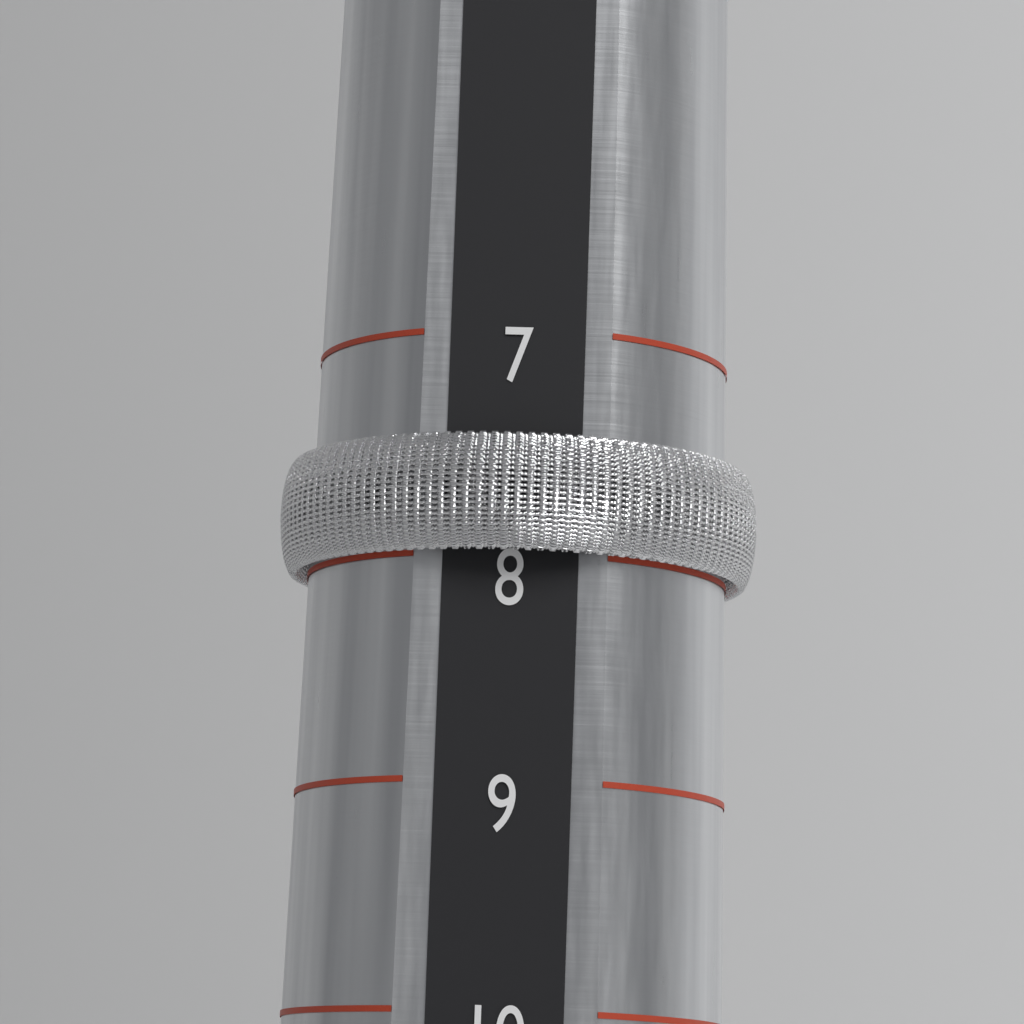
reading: 8 (no unit)
